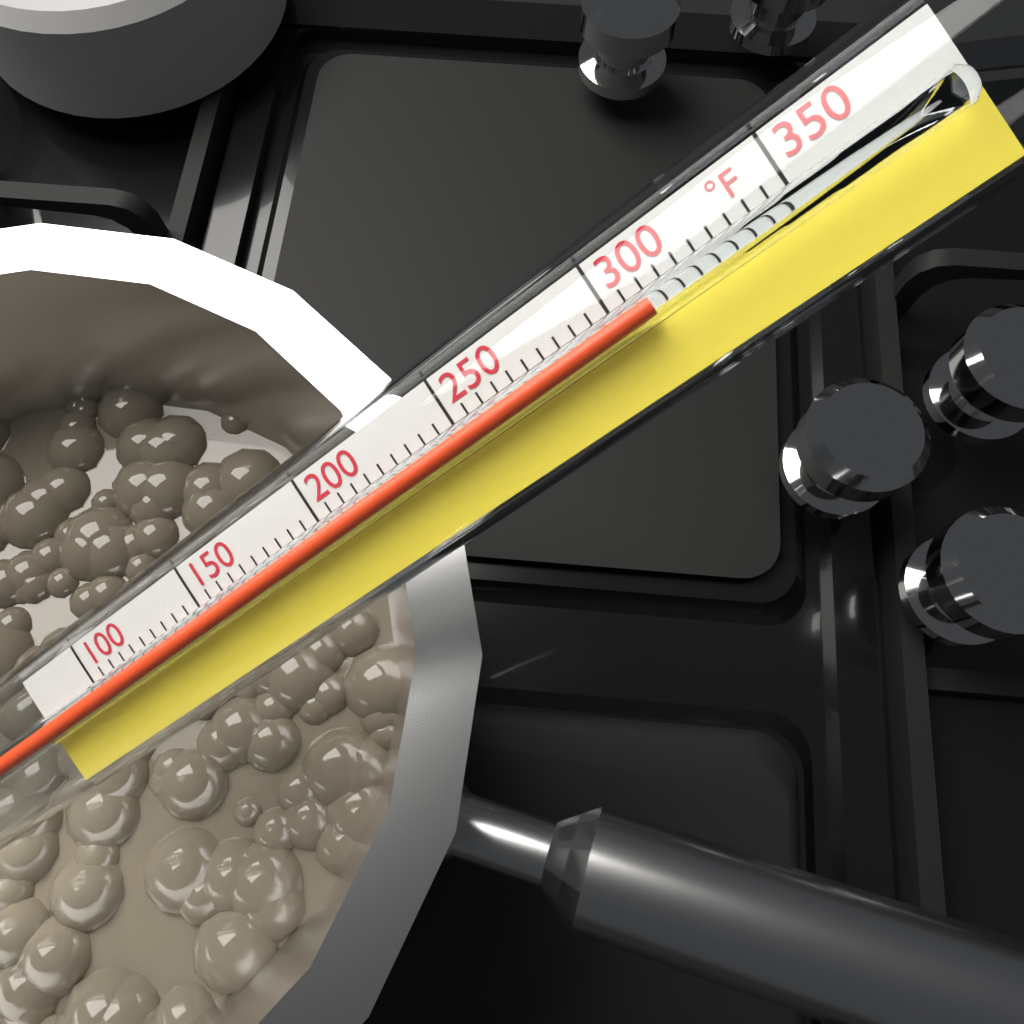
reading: 310 °F
